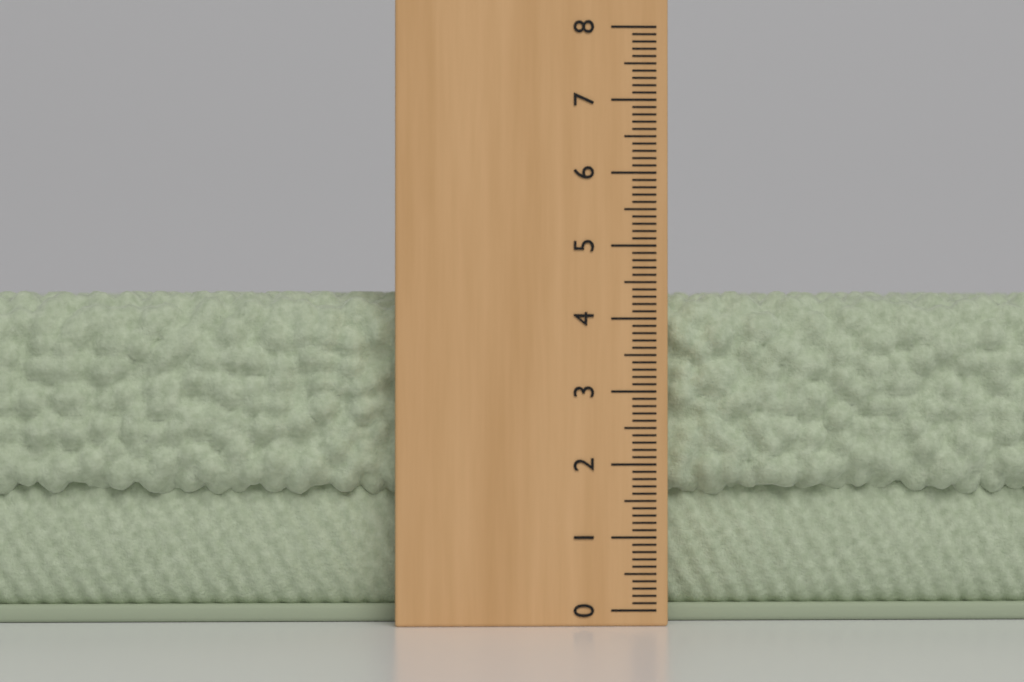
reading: 4.4 (no unit)
